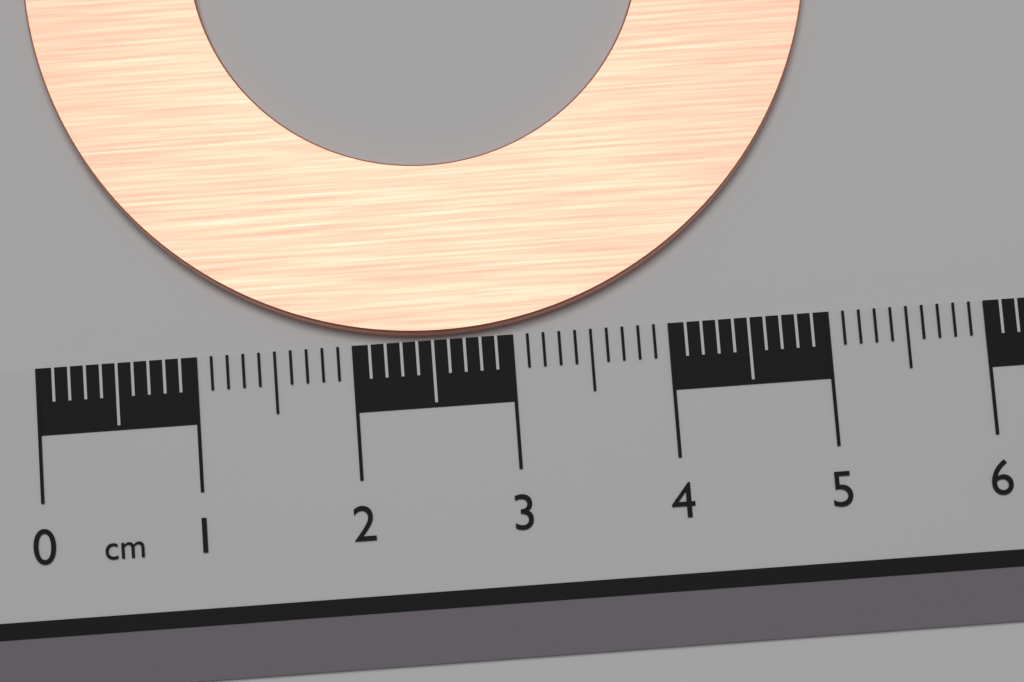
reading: 5.1 cm
